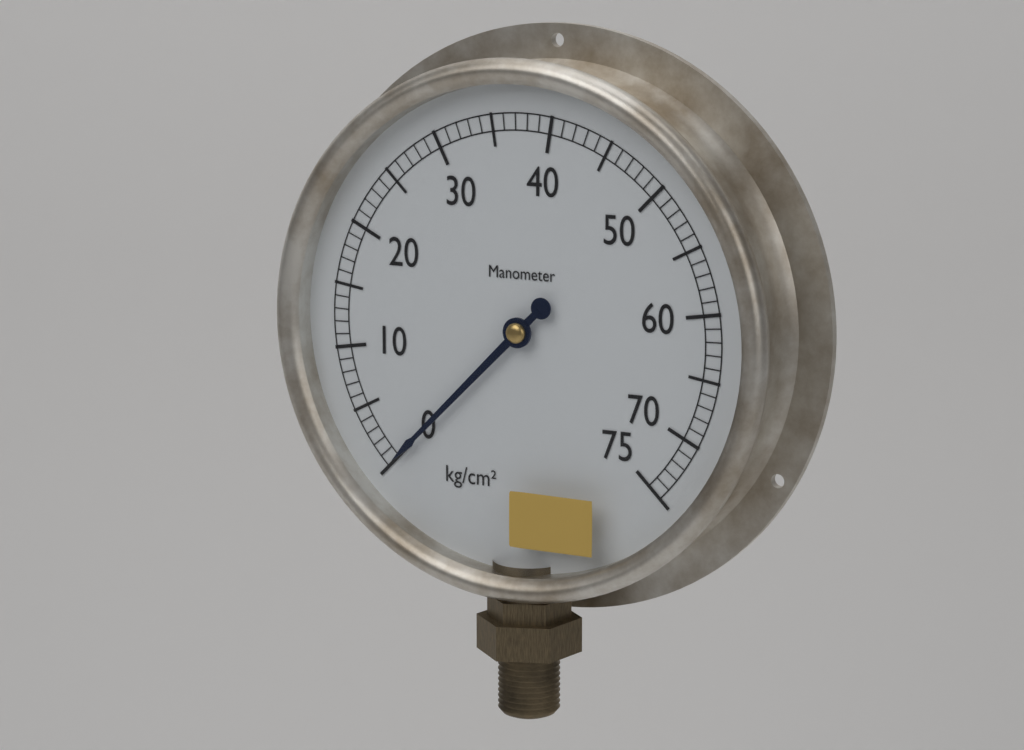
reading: 0 kg/cm²
